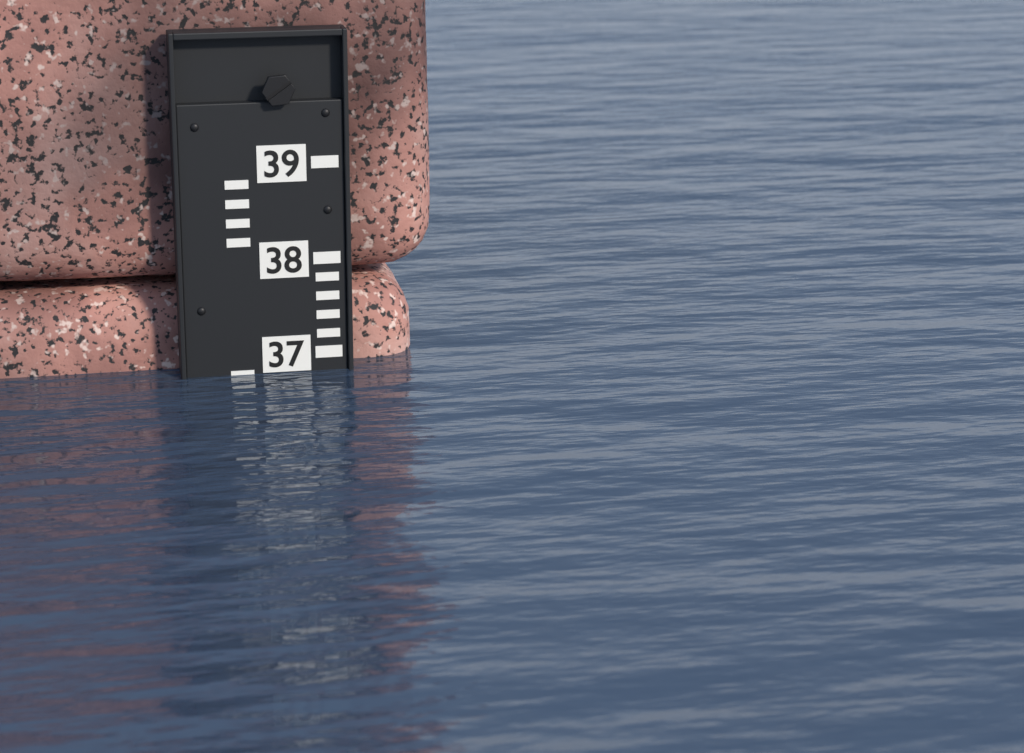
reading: 36.8 (no unit)
